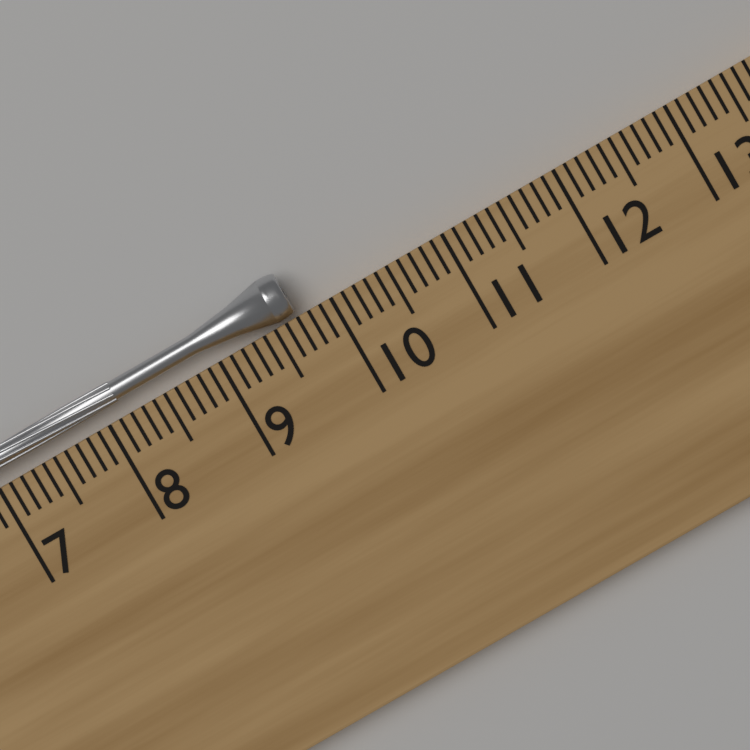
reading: 9.7 cm
